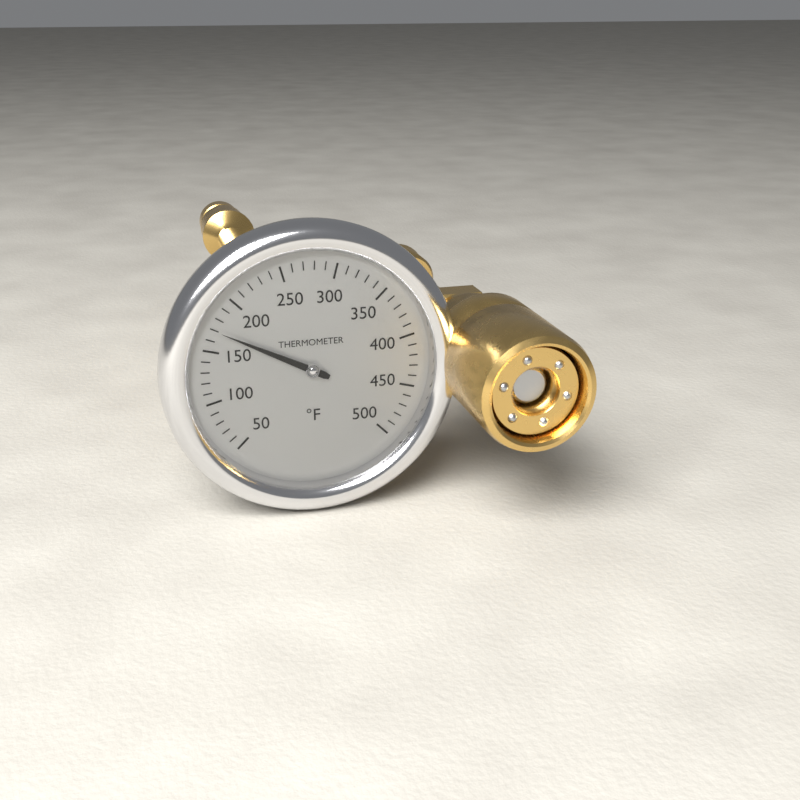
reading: 170 °F
